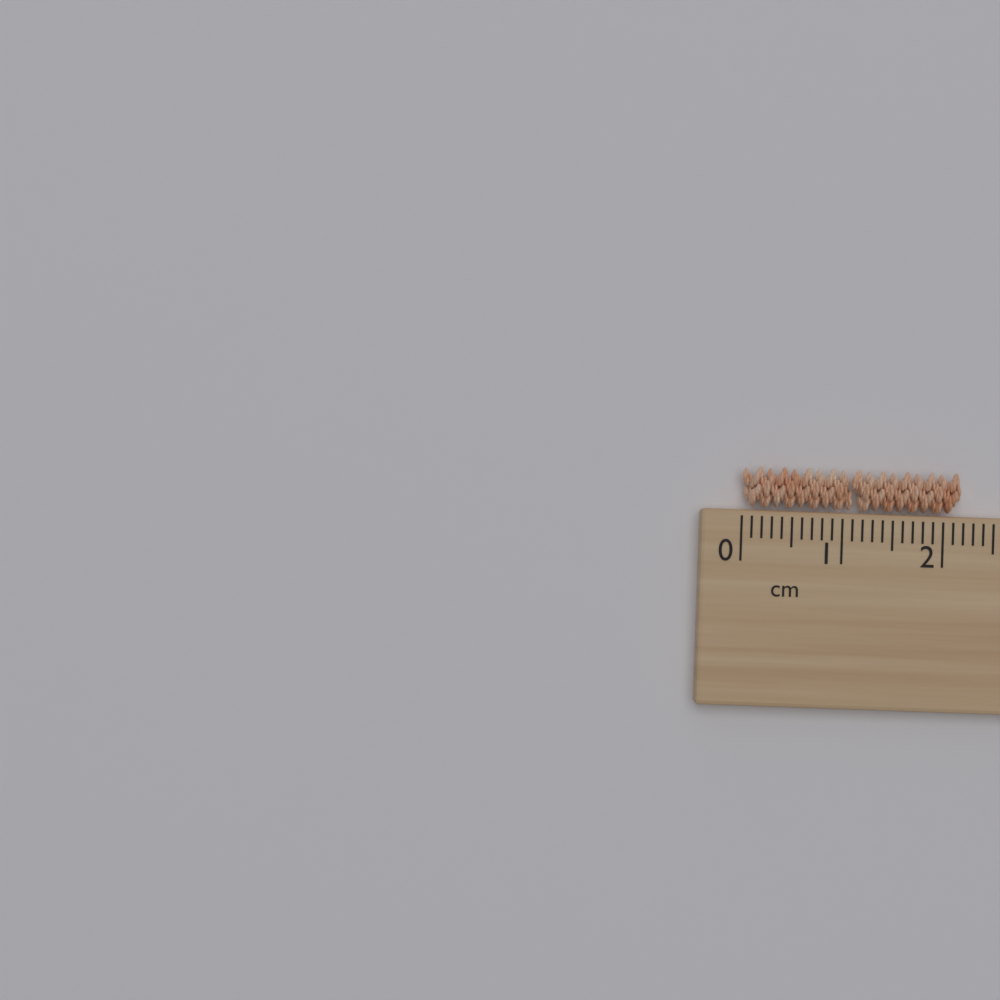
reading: 2.2 cm
